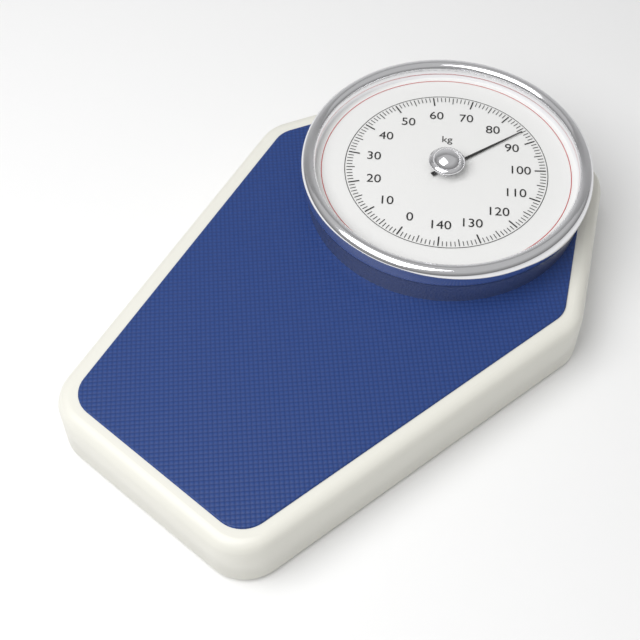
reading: 86 kg
